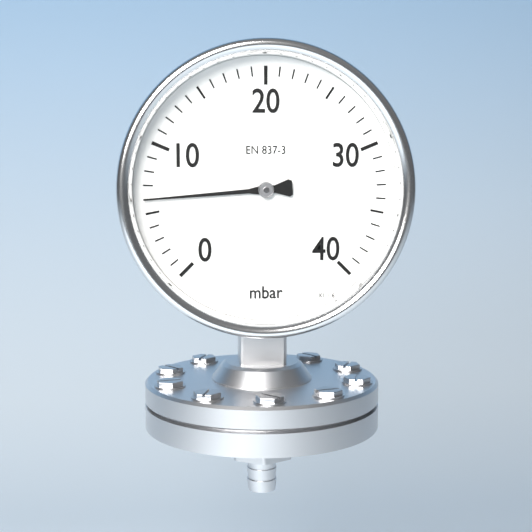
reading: 6 mbar
